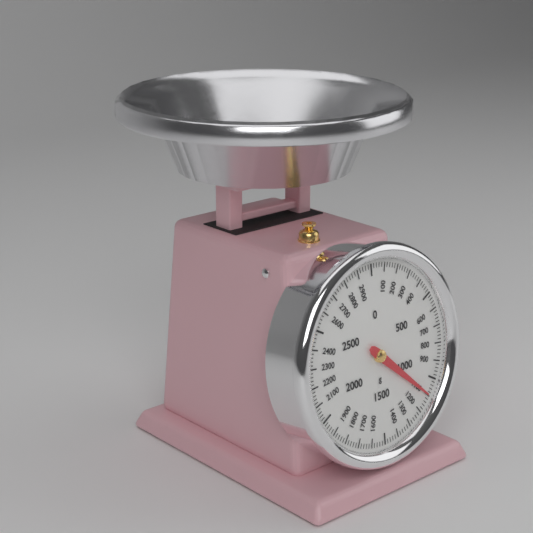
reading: 1100 g
